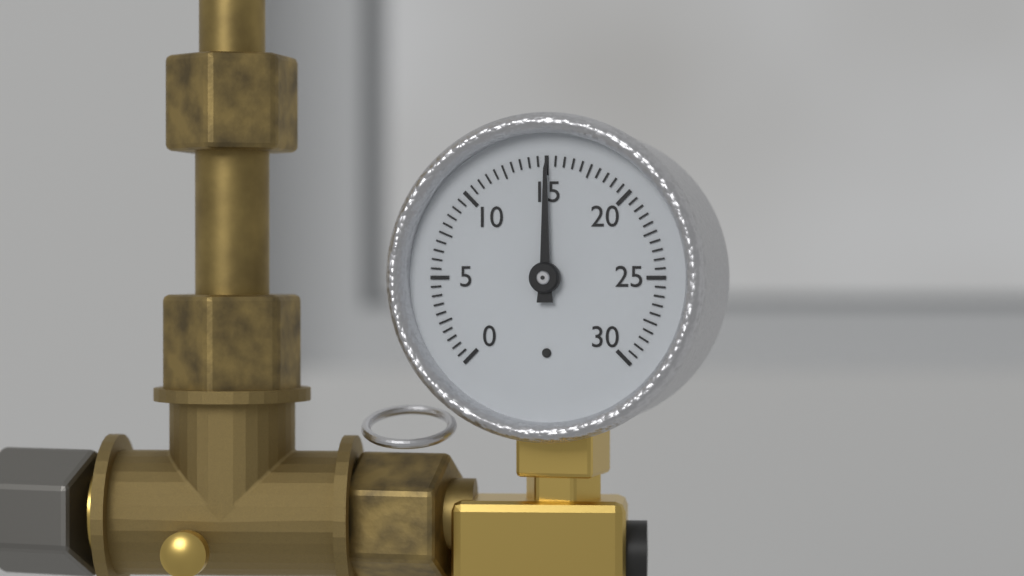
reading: 15.0 (no unit)
